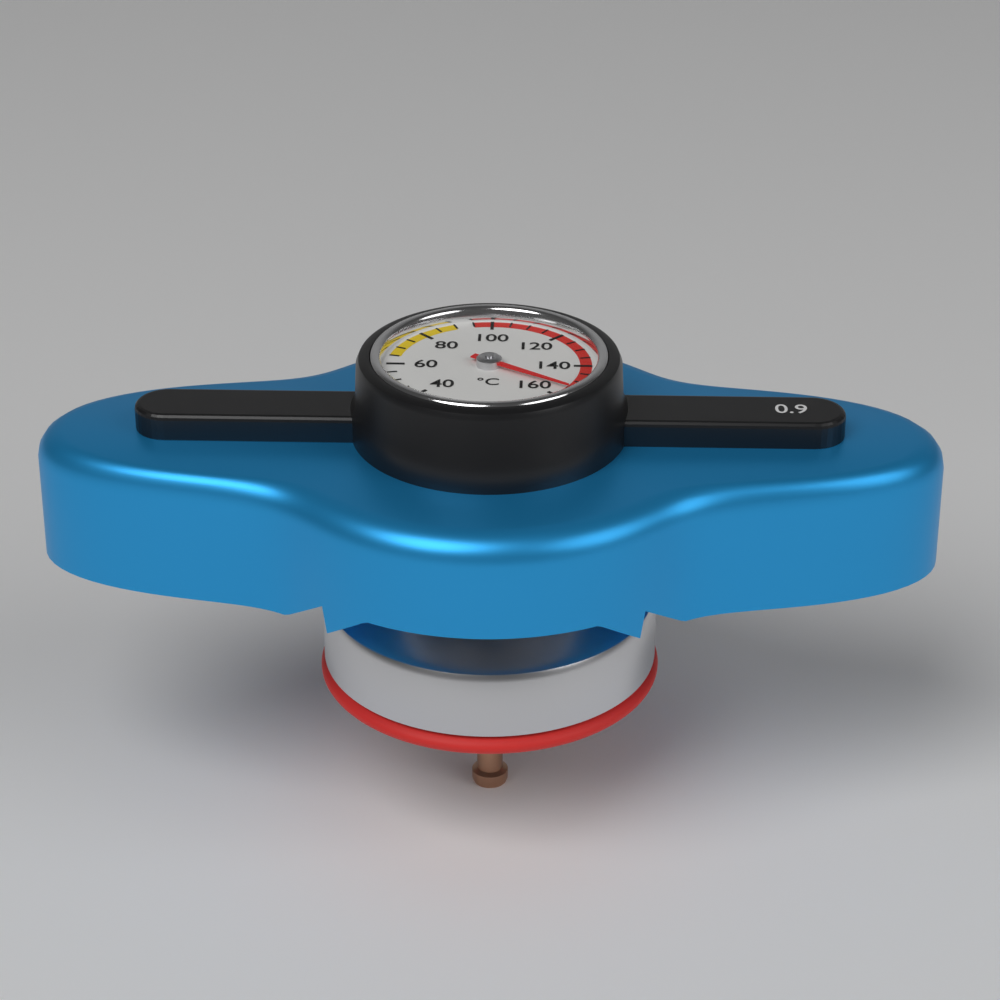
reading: 155 °C
